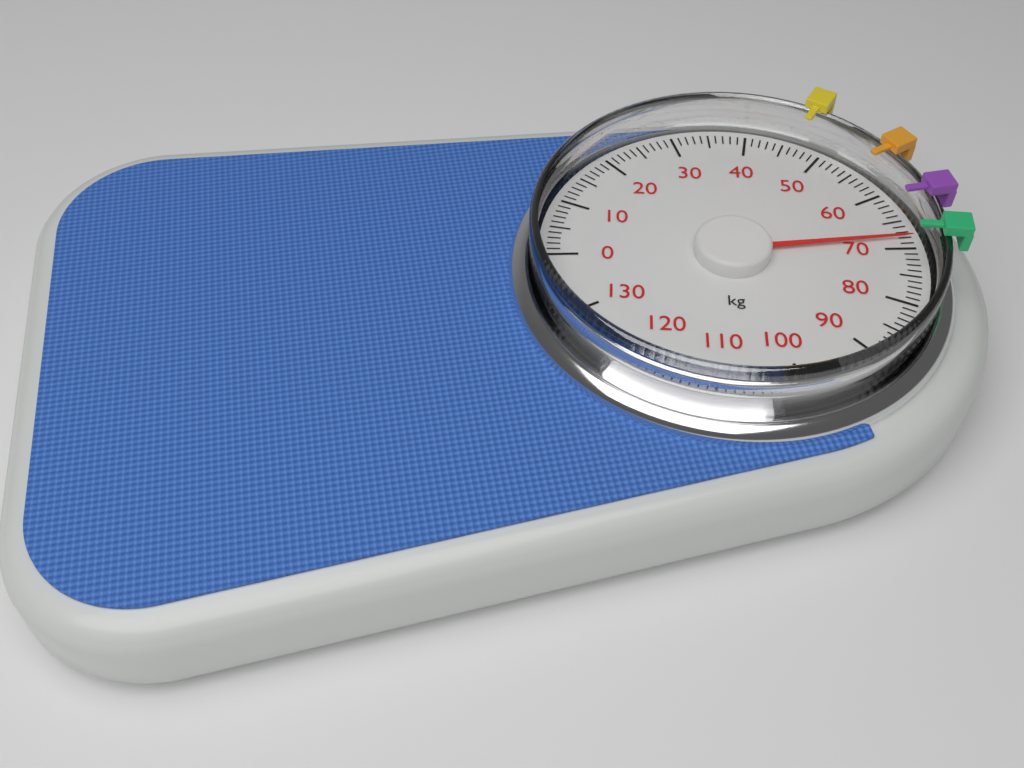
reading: 68 kg
